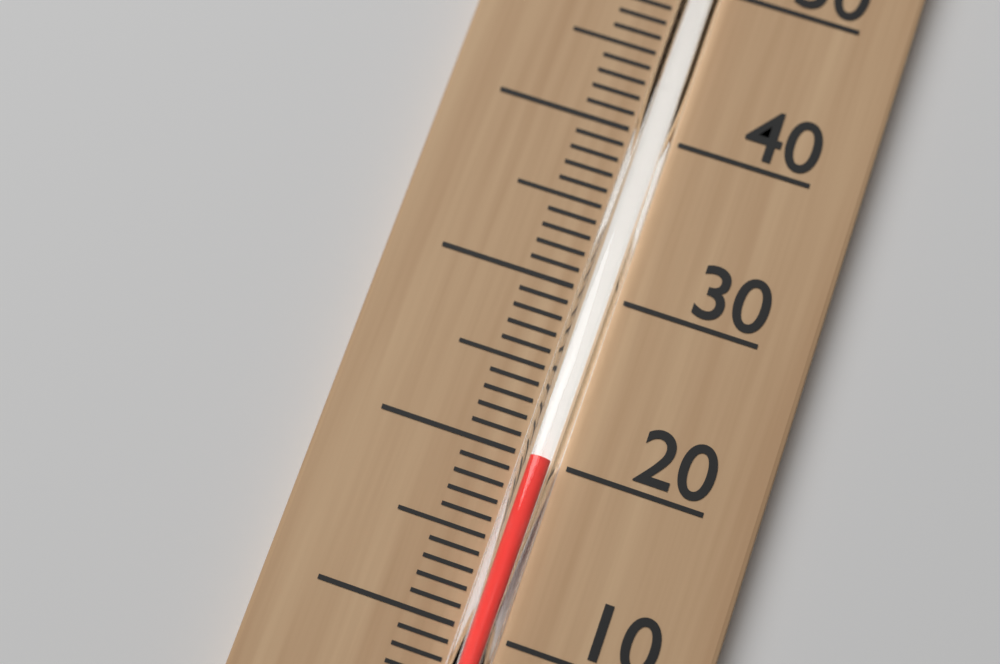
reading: 20 °C
